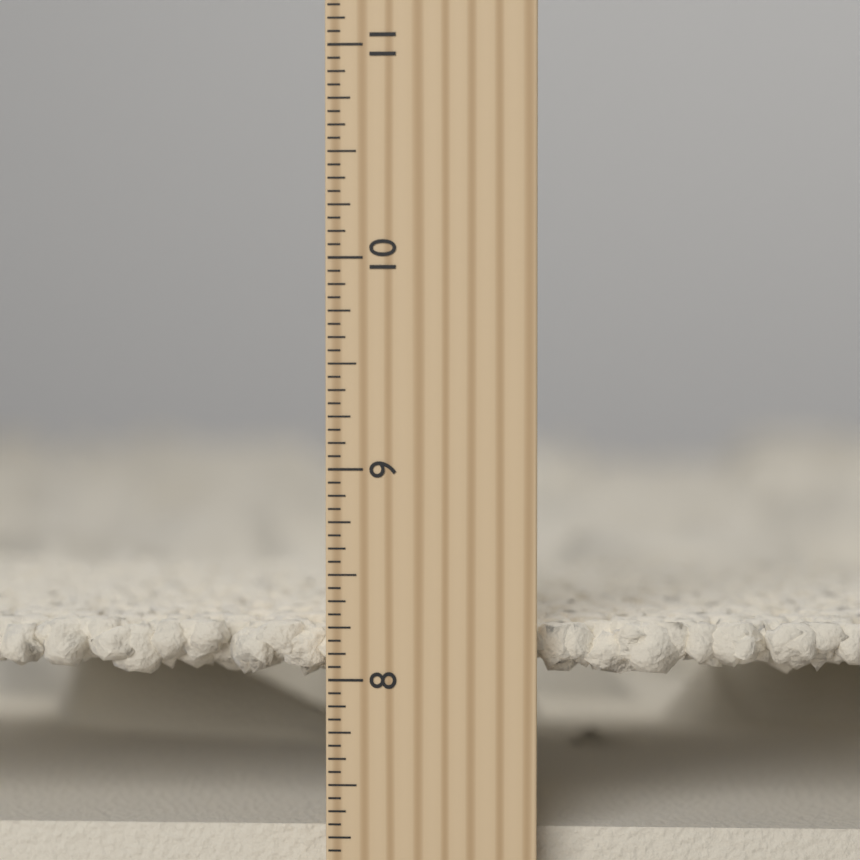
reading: 8.2500 inch
